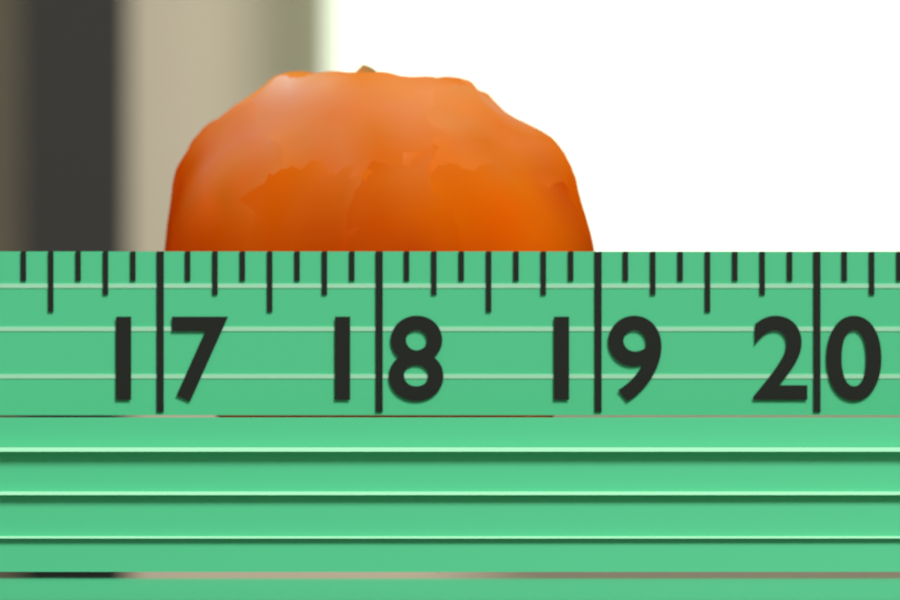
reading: 19.000 (no unit)
